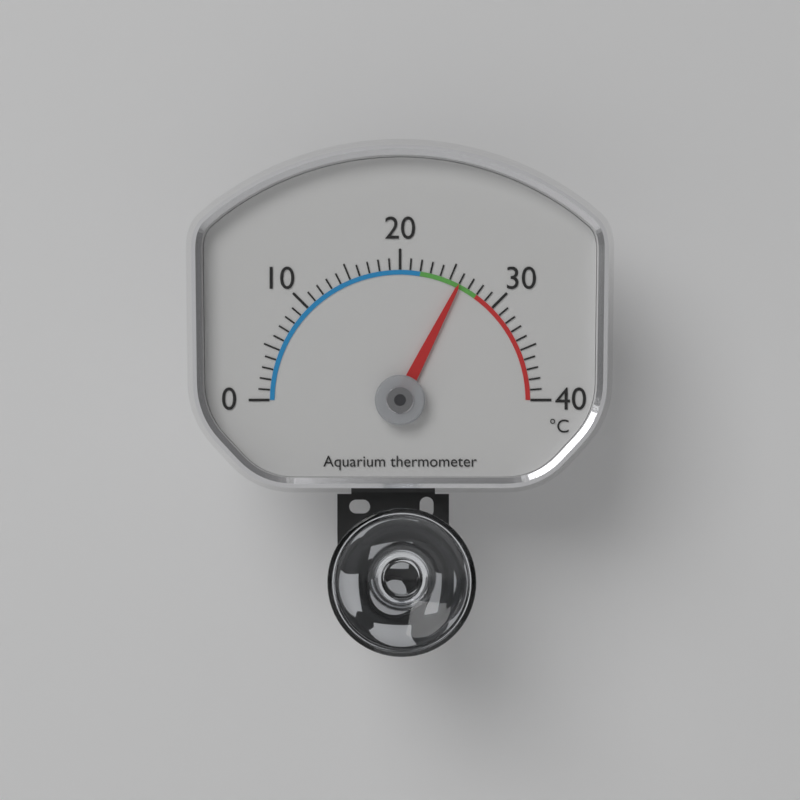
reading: 26 °C
